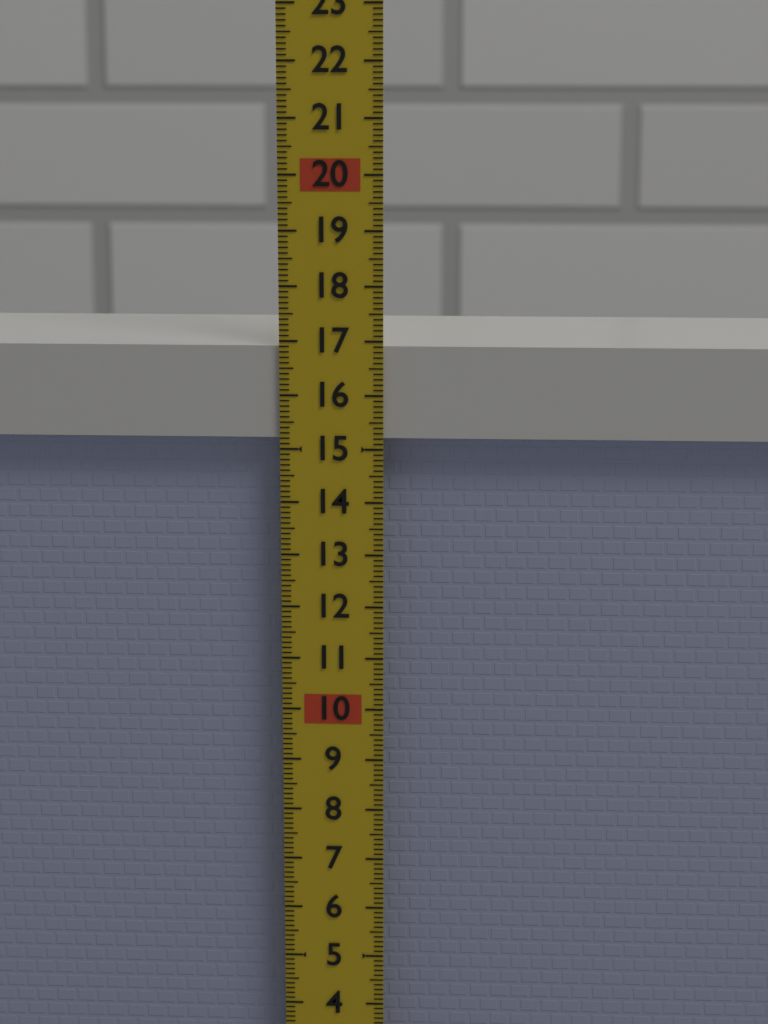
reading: 16.9 (no unit)
